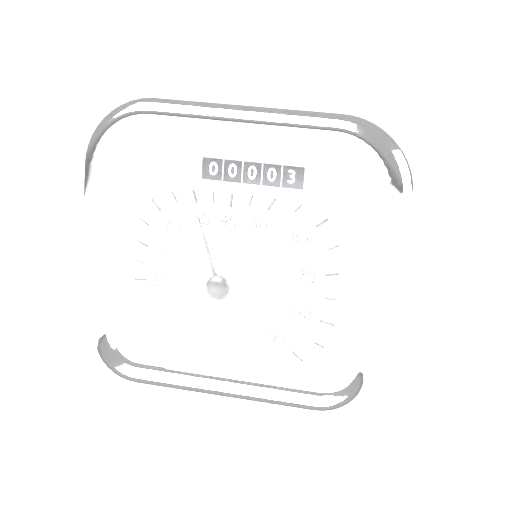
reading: 30 km/h
